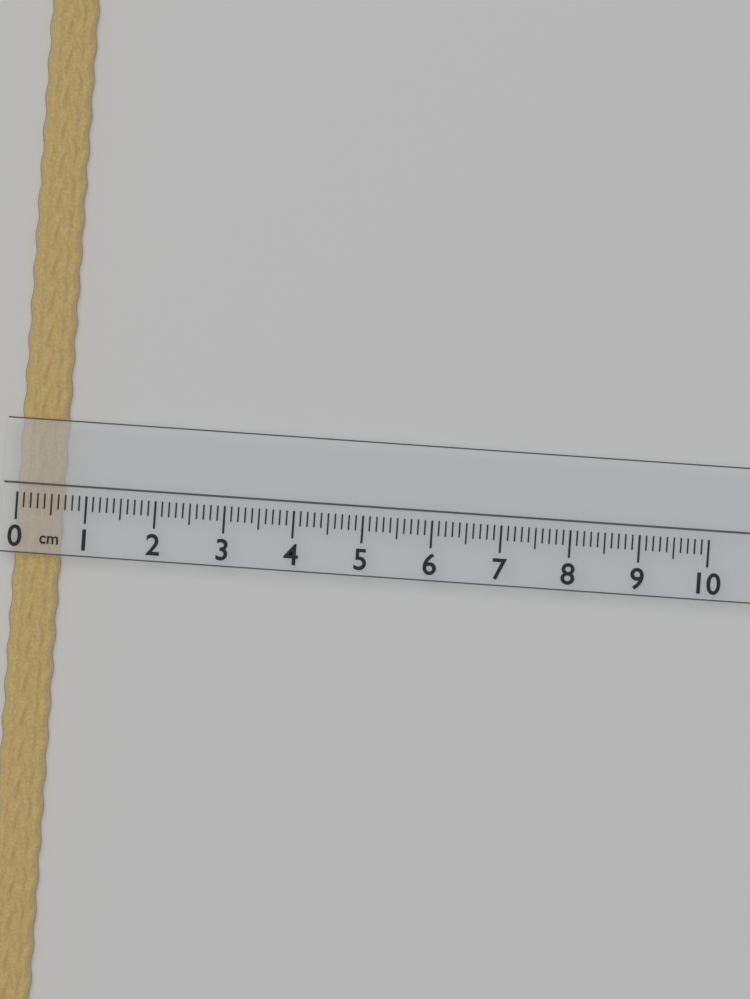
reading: 0.7 cm
